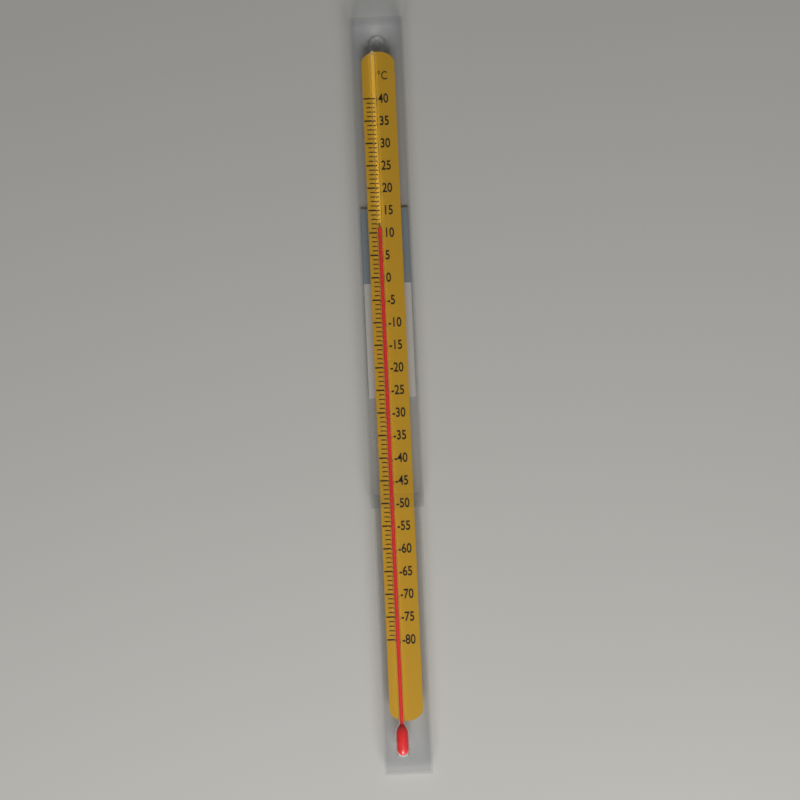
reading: 11 °C
